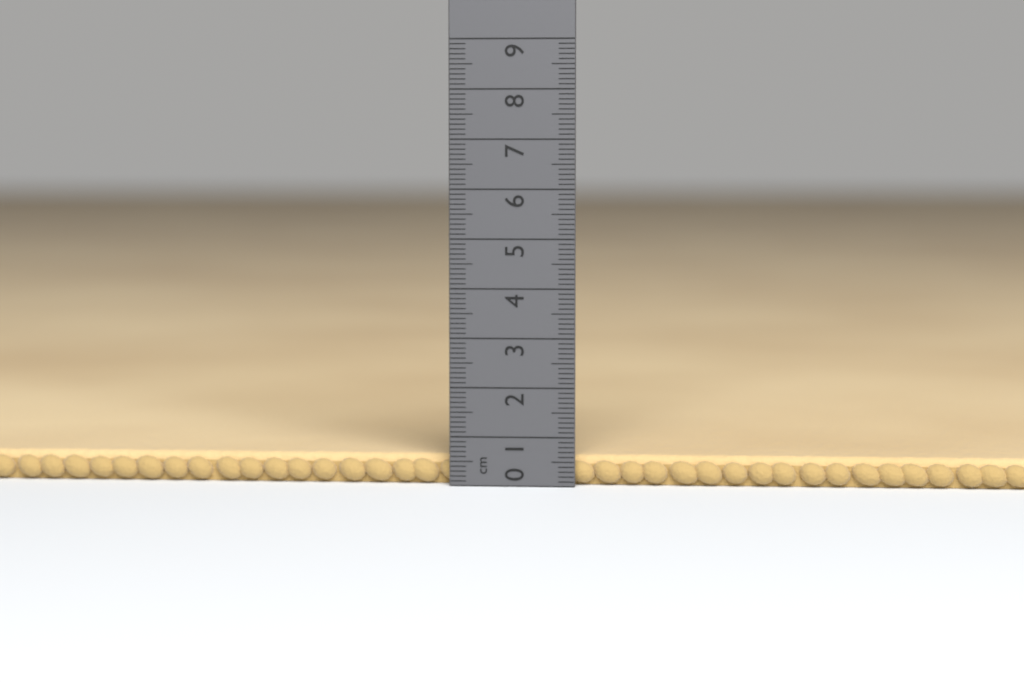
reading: 0.6 cm
